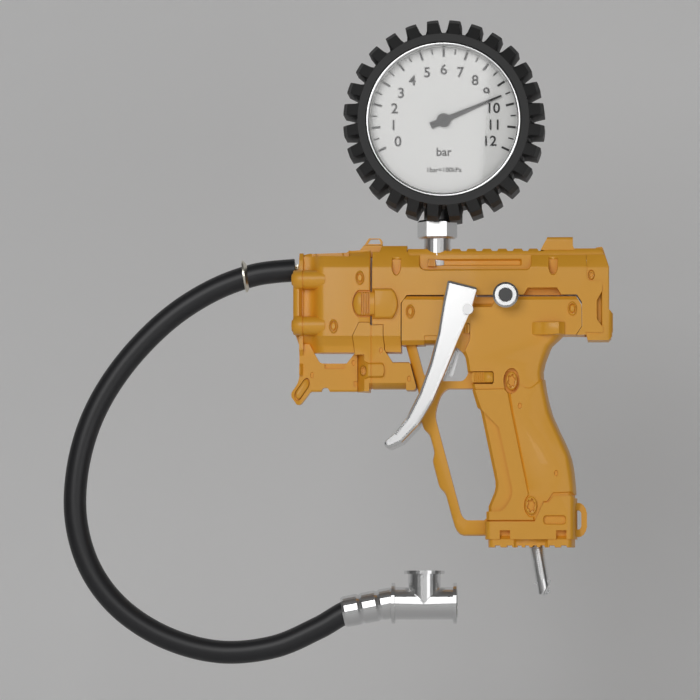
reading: 9.5 bar
